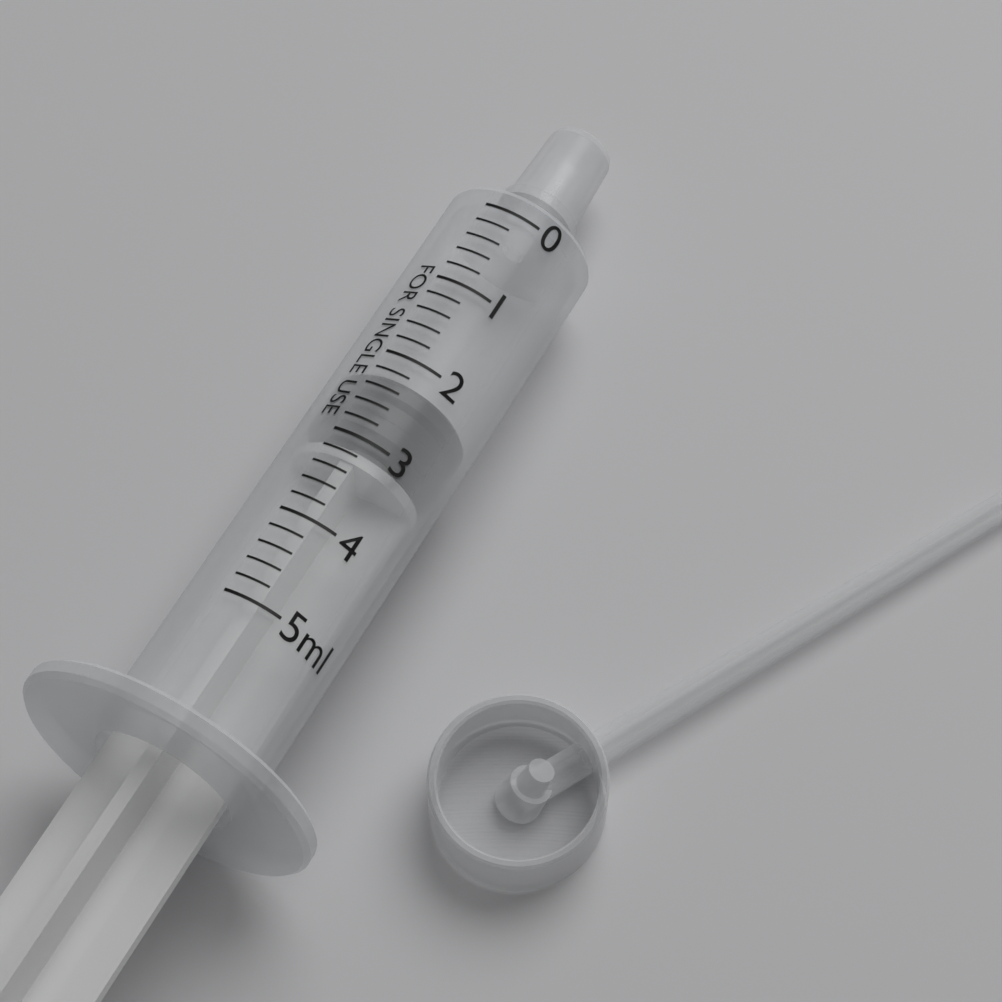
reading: 2.2 ml
